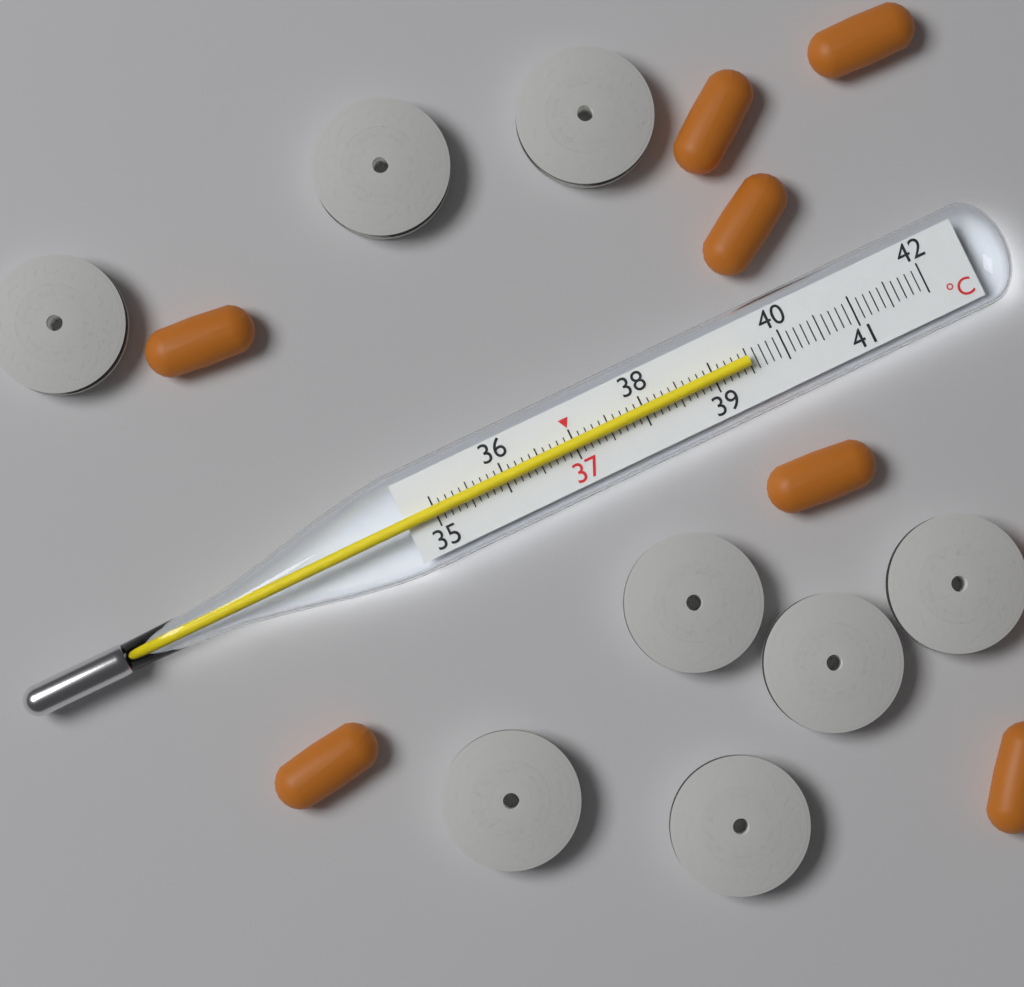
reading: 39.5 °C
